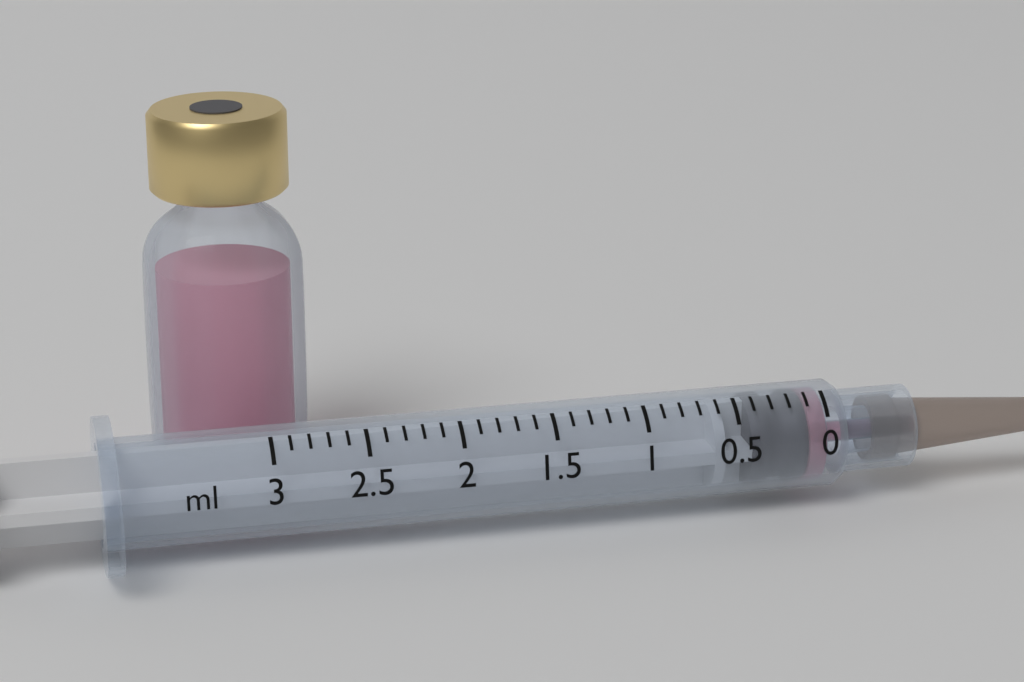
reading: 0.1 ml
